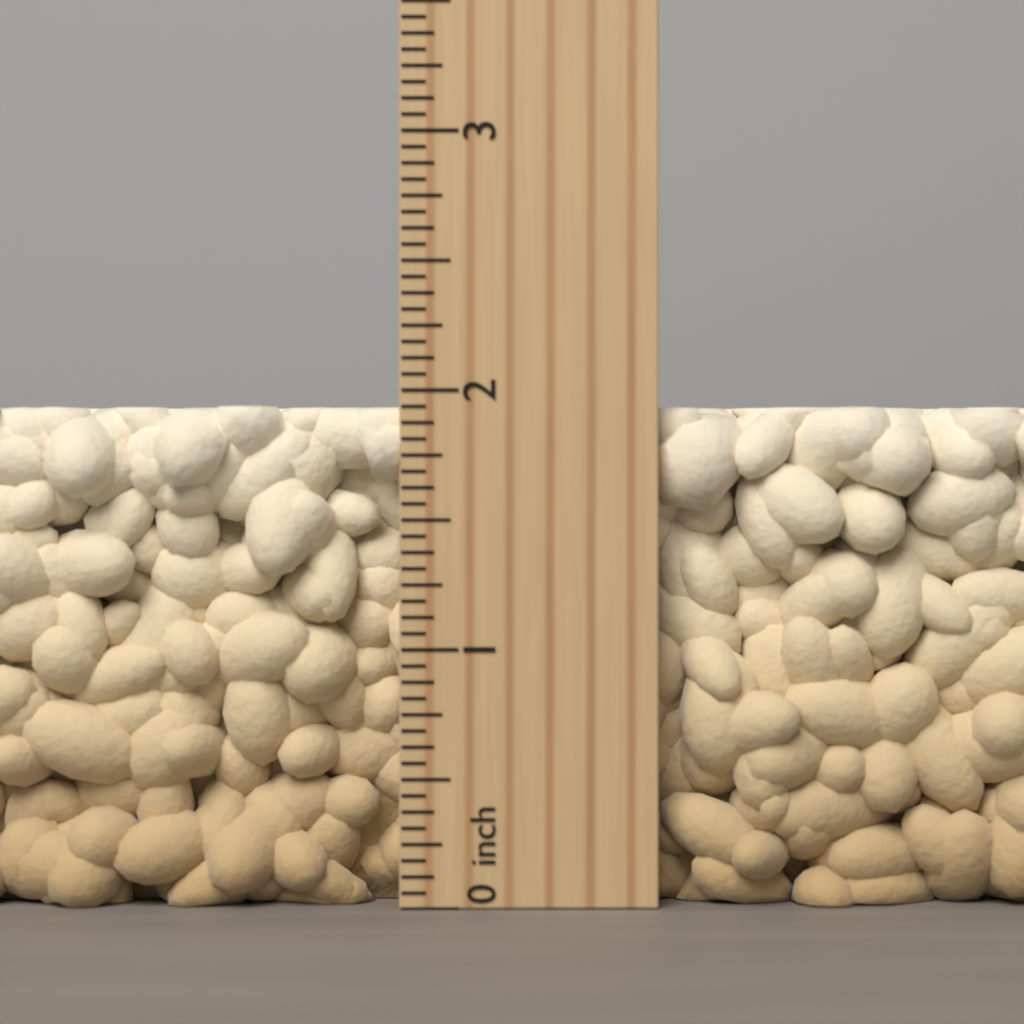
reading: 1.9375 inch
